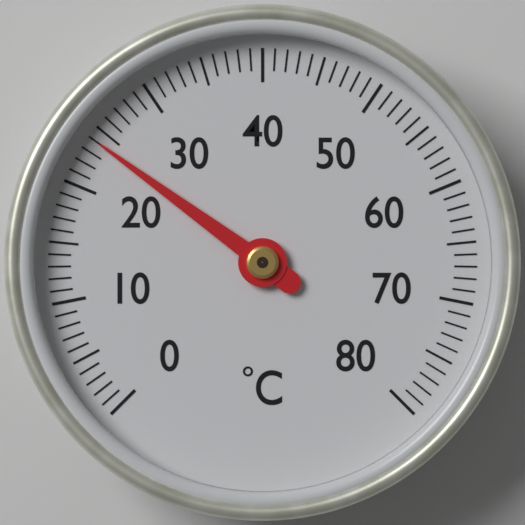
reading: 24 °C
